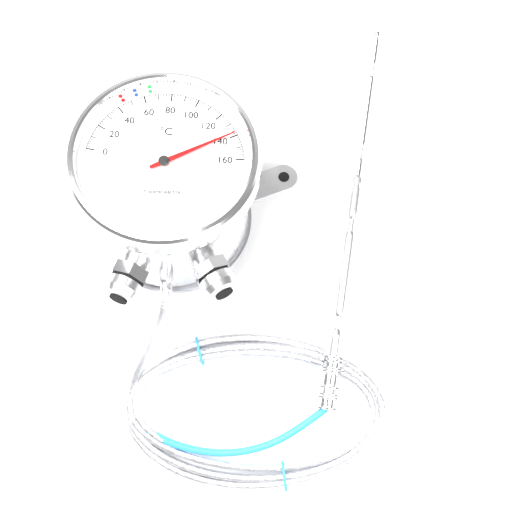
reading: 138 °C
